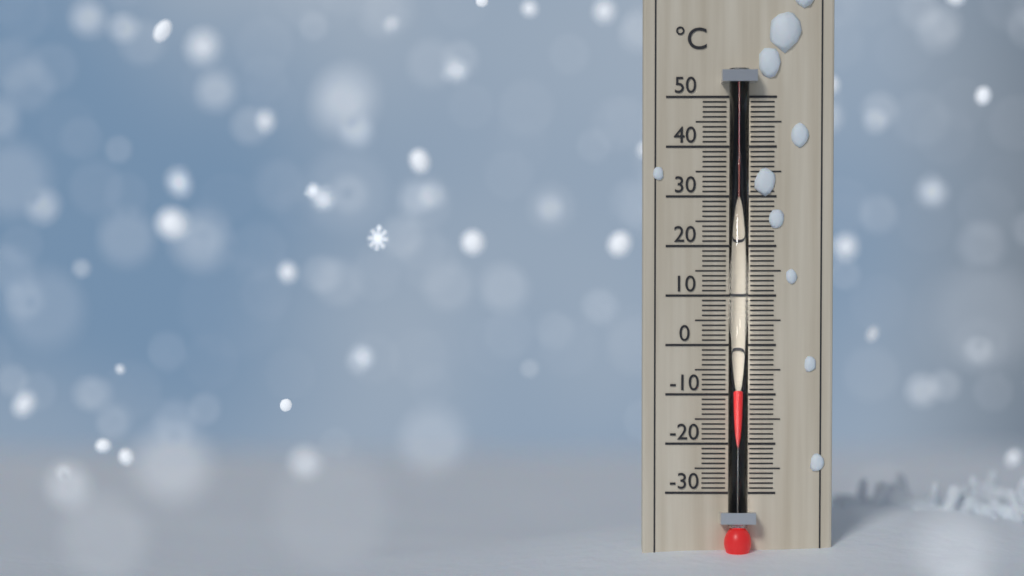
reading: -9 °C
